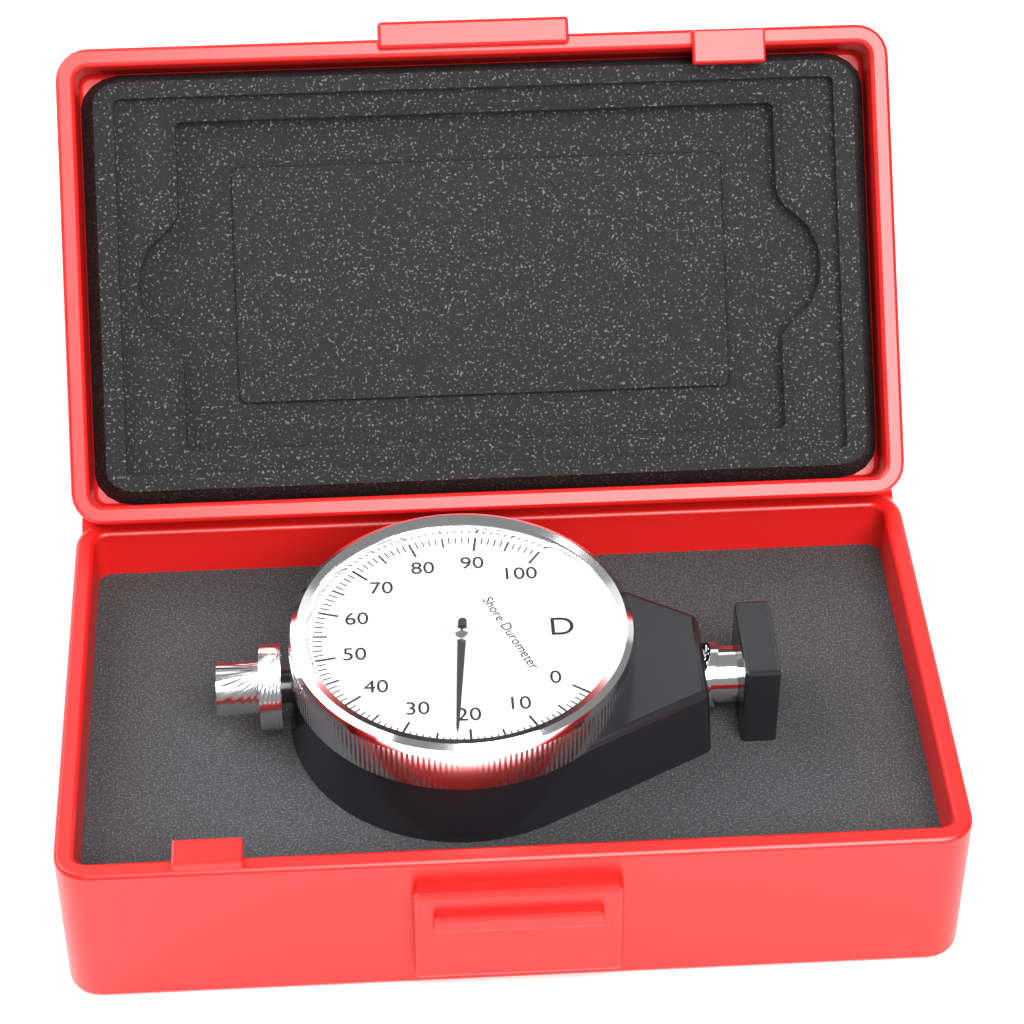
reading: 22 Shore D
